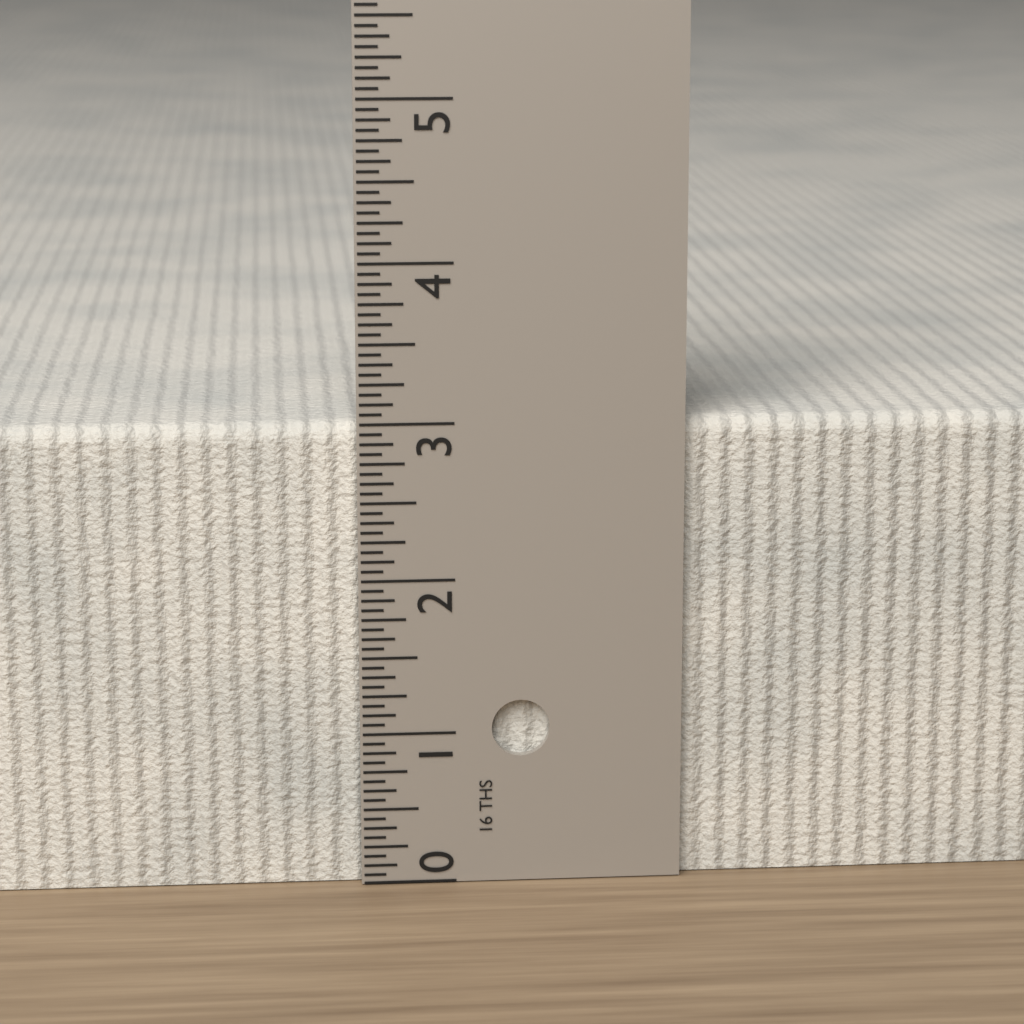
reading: 3.0000 in
